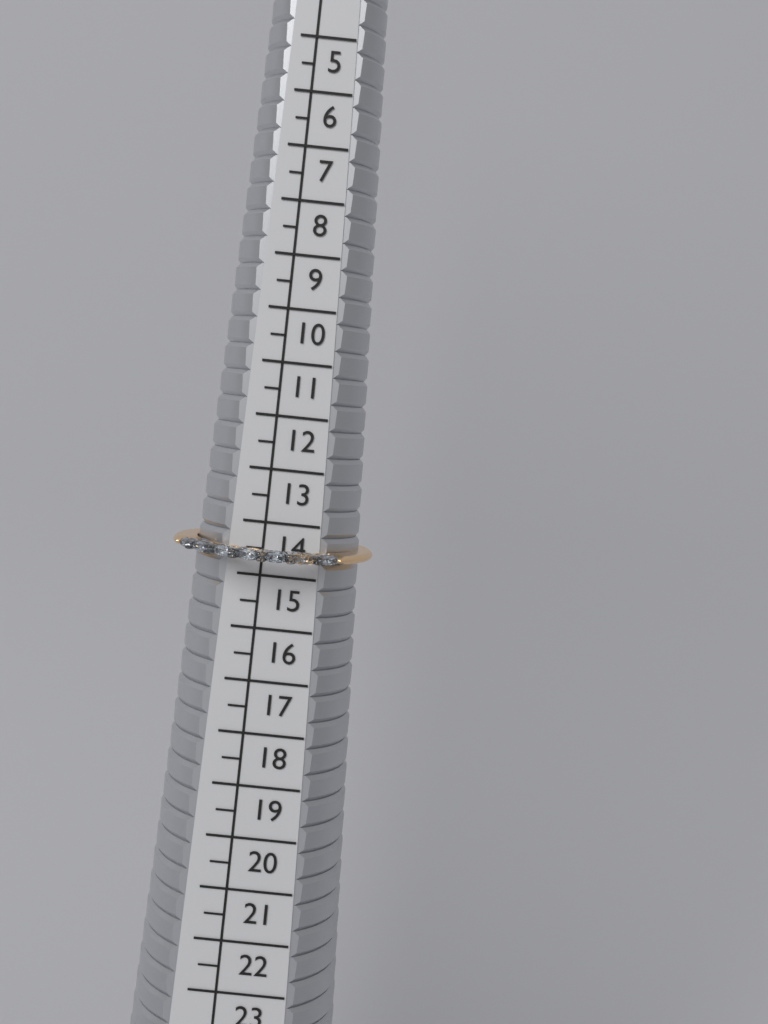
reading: 15.0 (no unit)
